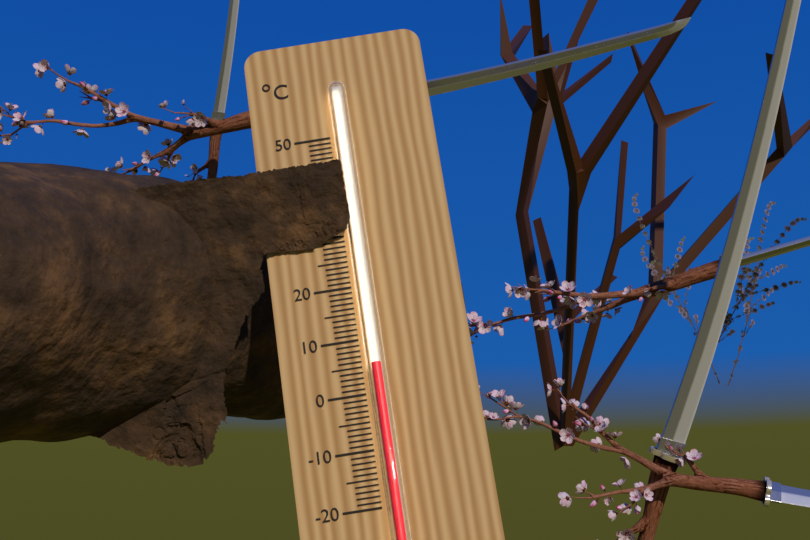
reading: 5 °C
